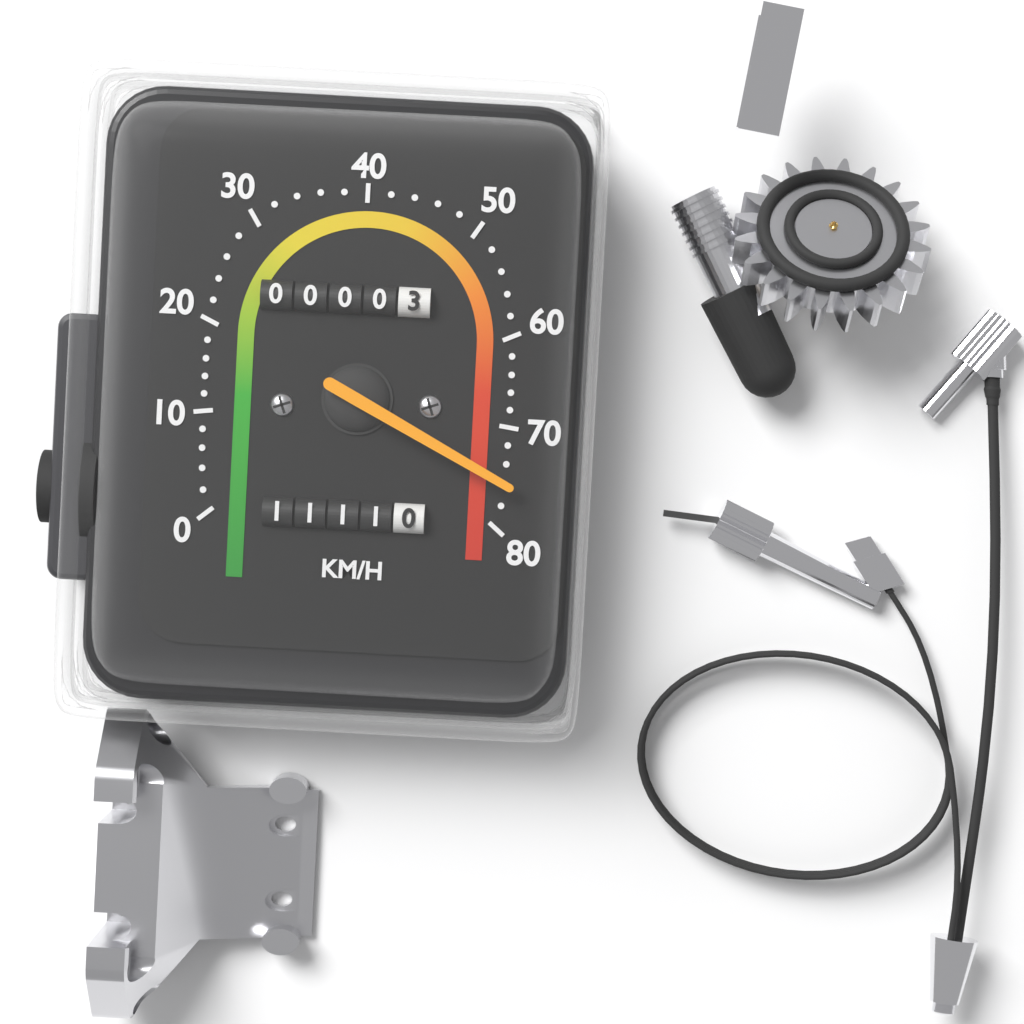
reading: 76 km/h
